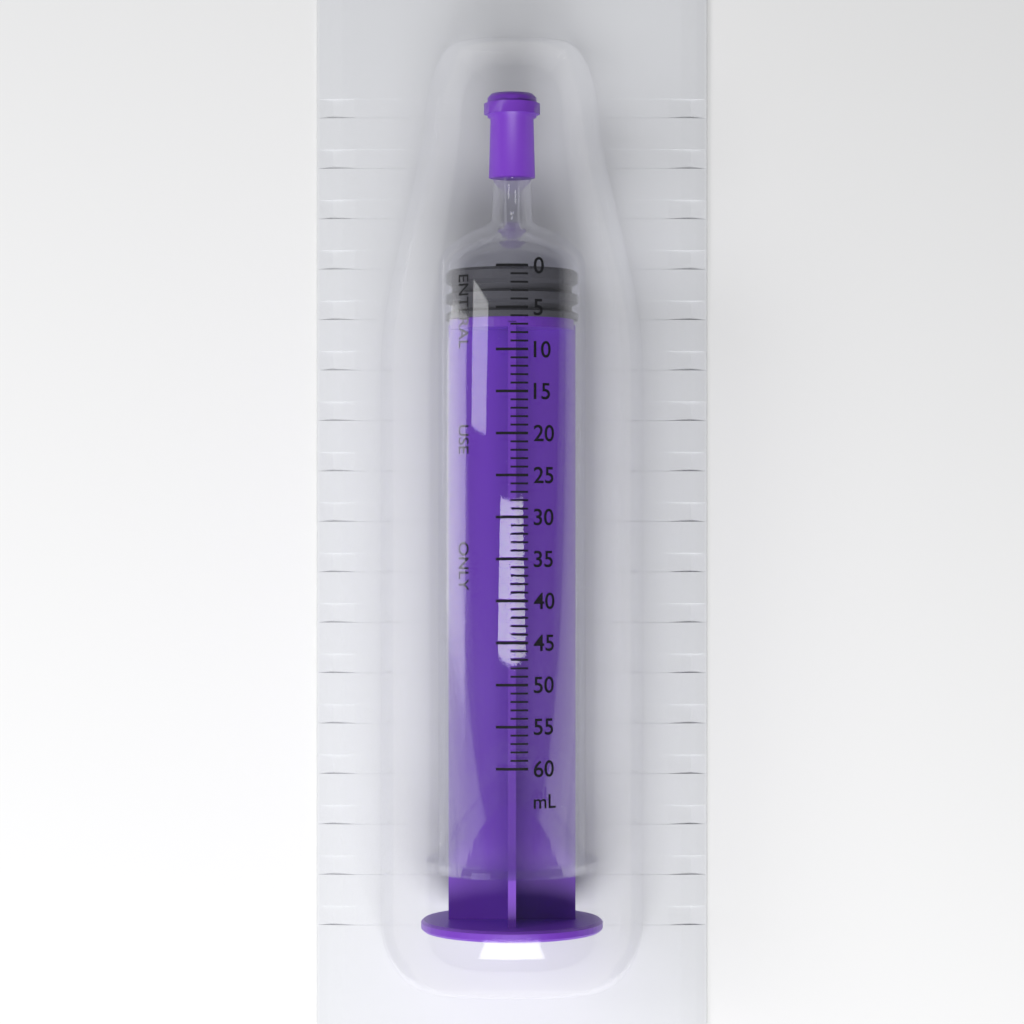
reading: 0 mL
